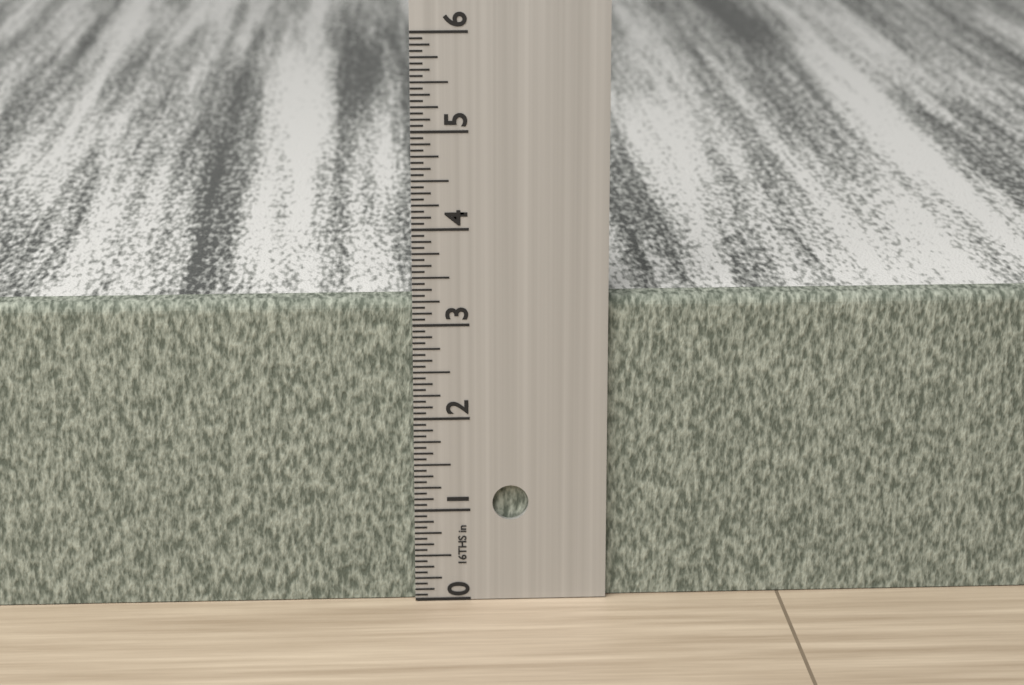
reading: 3.2500 in
